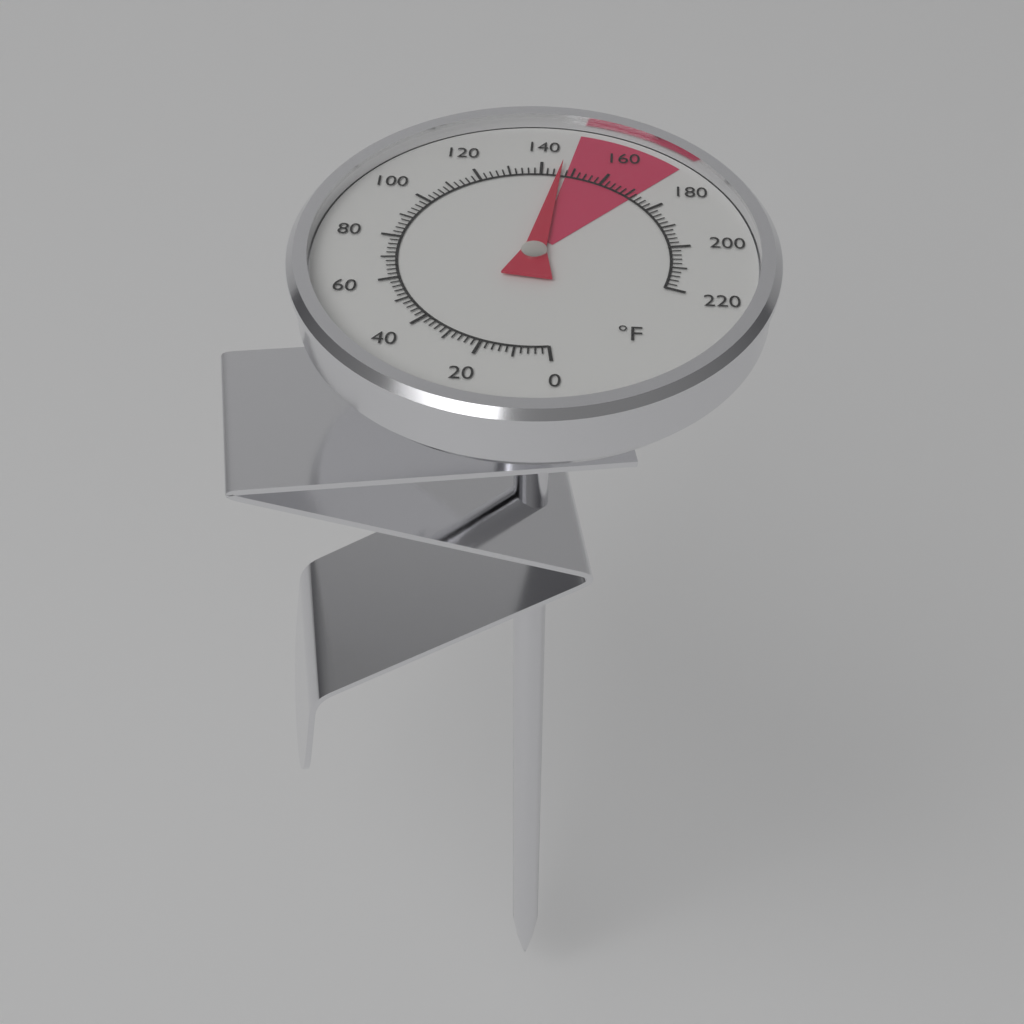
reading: 146 °F
